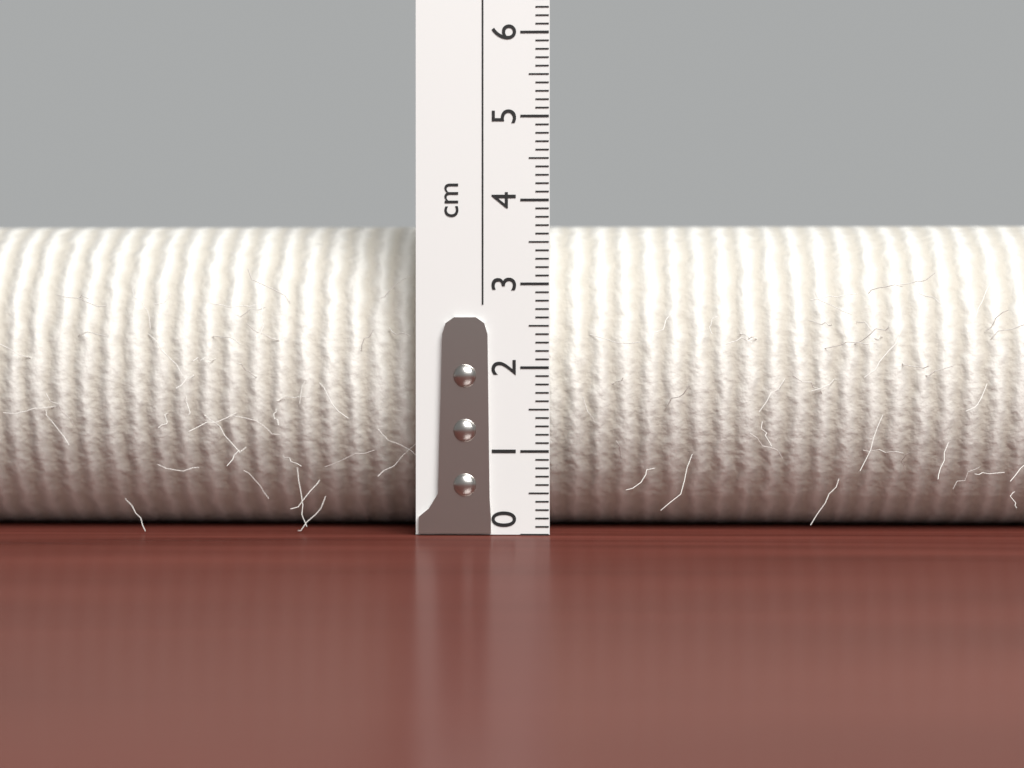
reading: 3.8 cm
